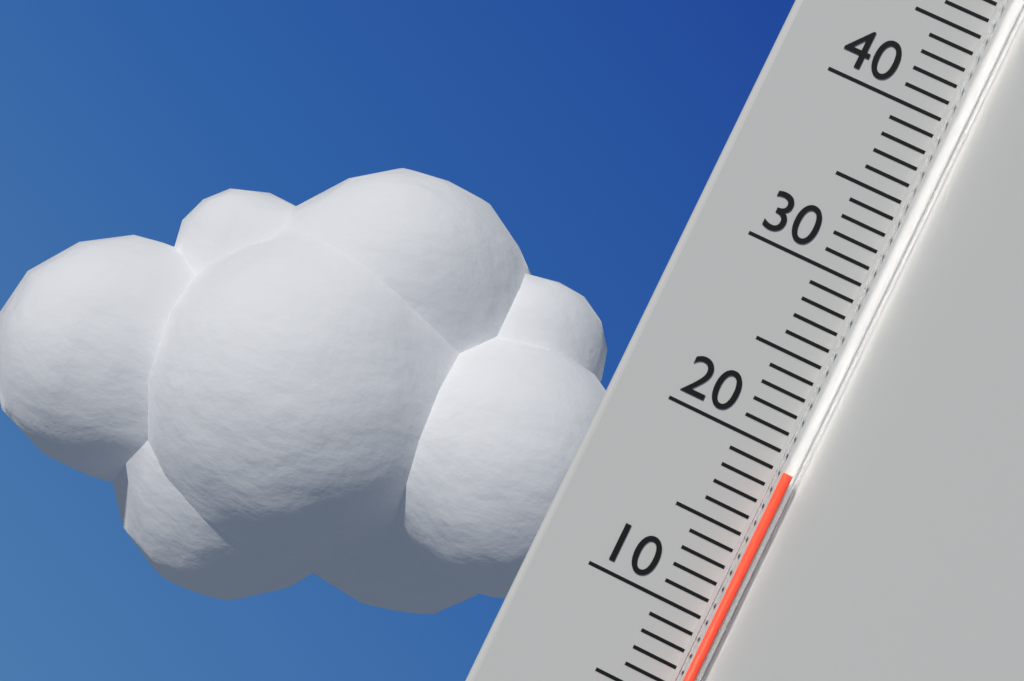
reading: 19 °C
